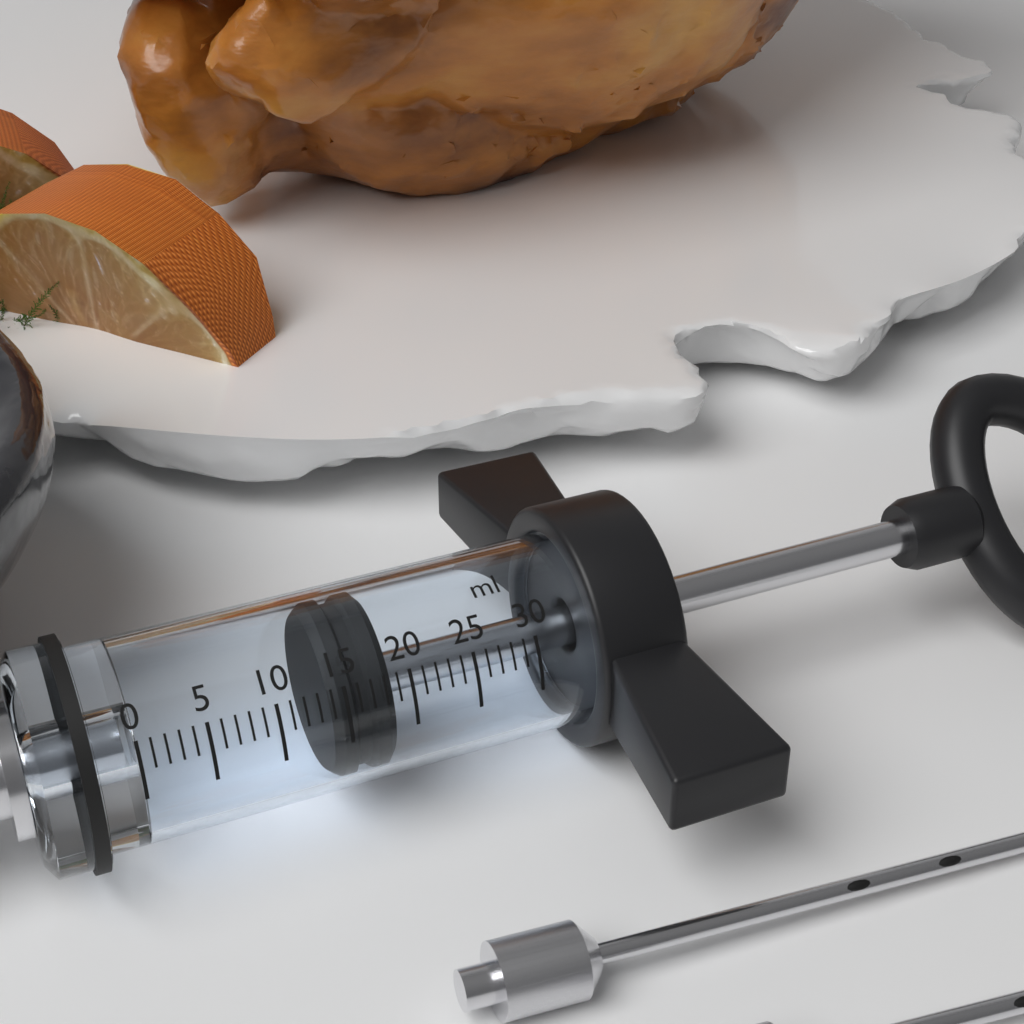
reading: 14 ml
